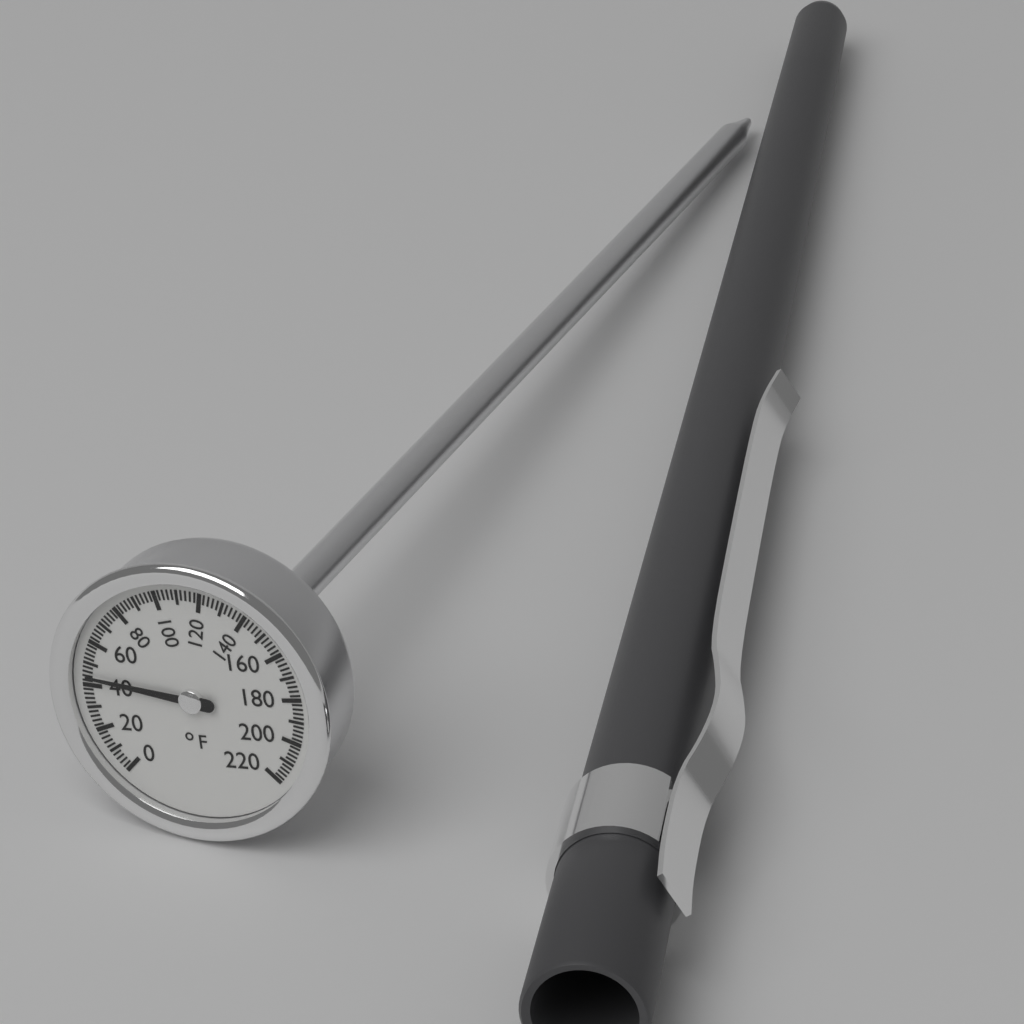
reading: 44 °F
